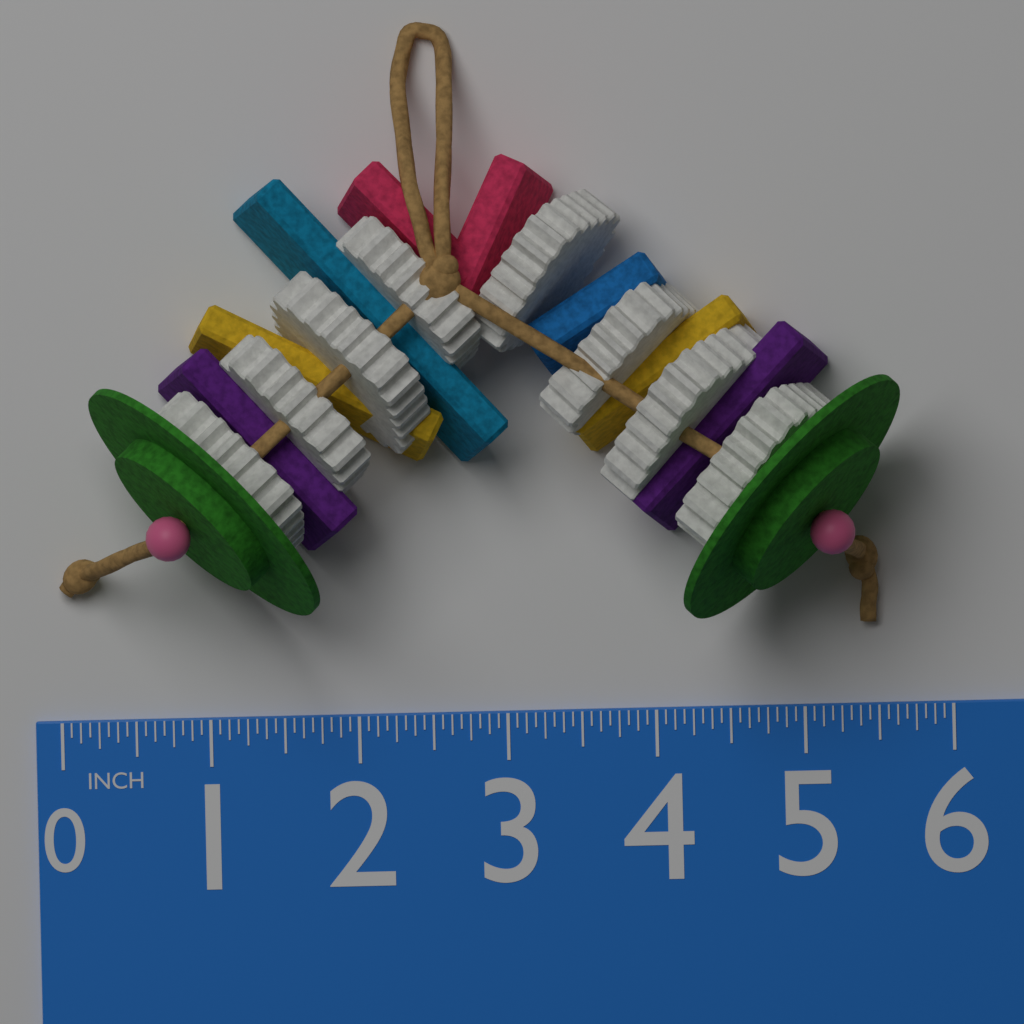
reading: 5.6875 in
